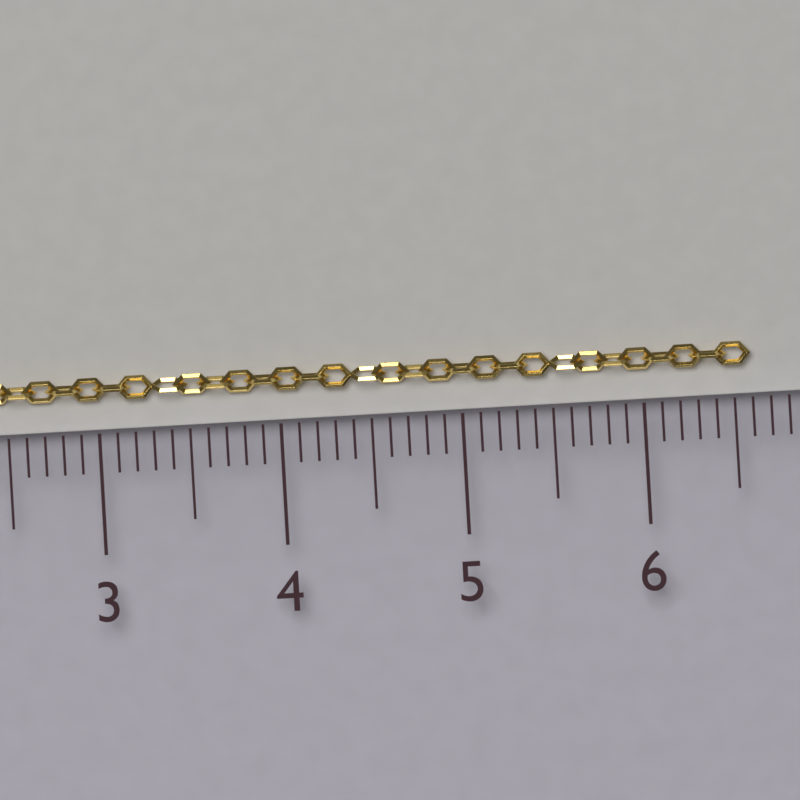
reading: 6.6 cm
